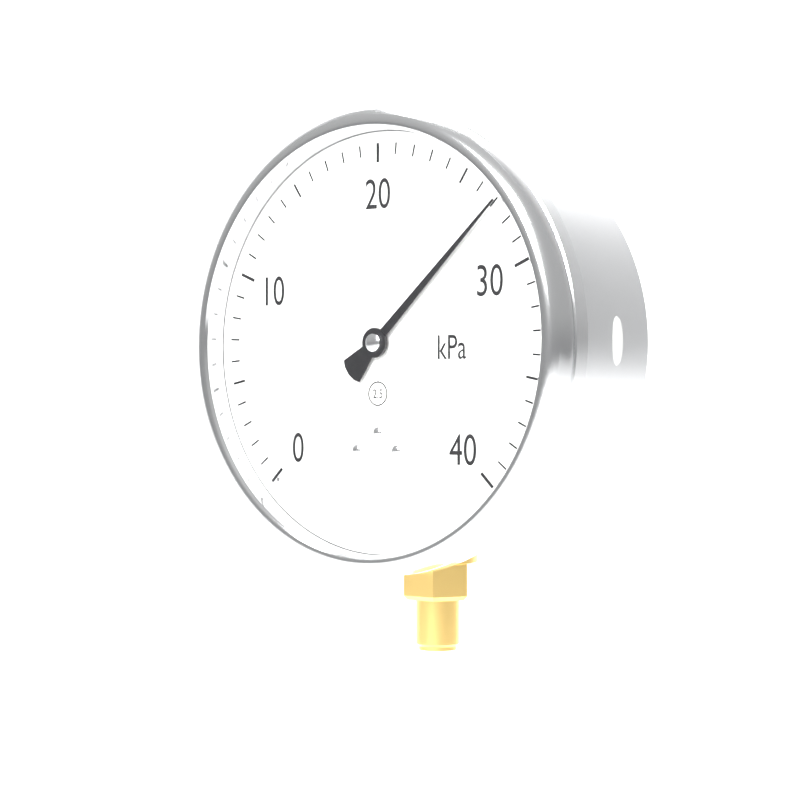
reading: 27 kPa
